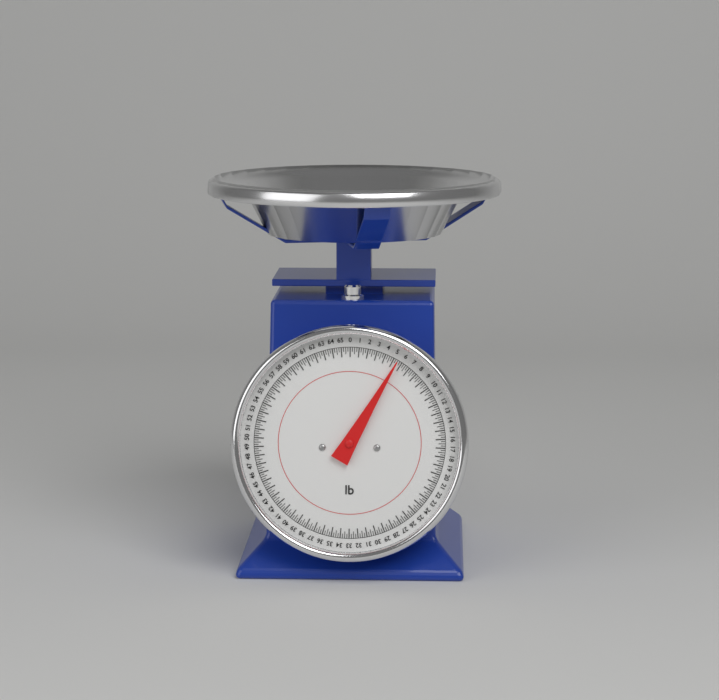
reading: 5.50 lb
